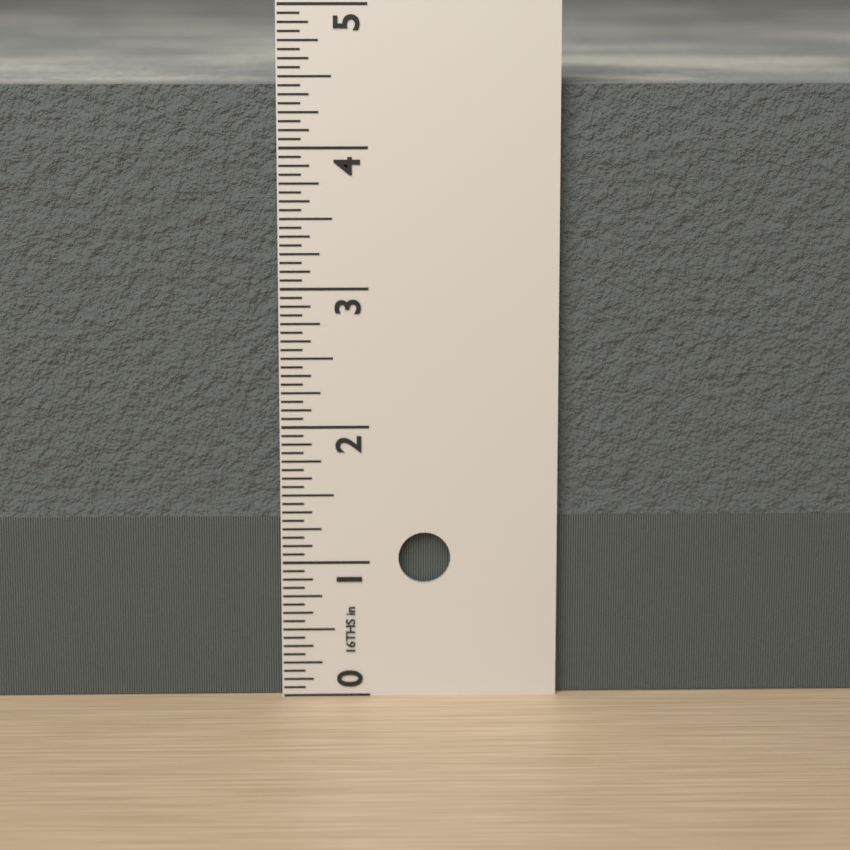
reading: 4.4375 in
